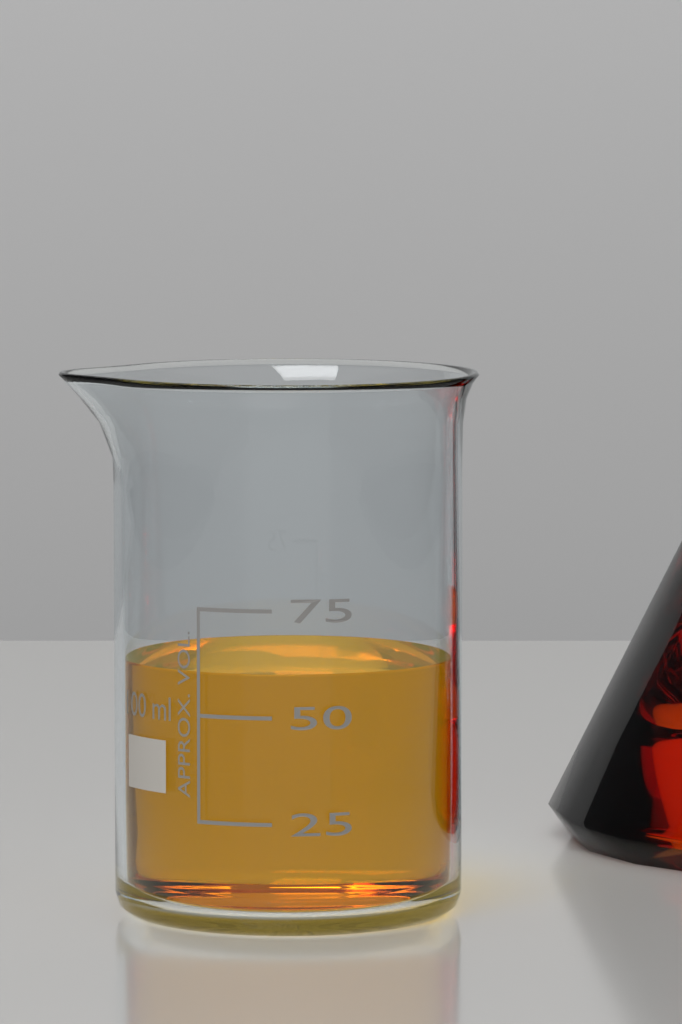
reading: 60 ml
